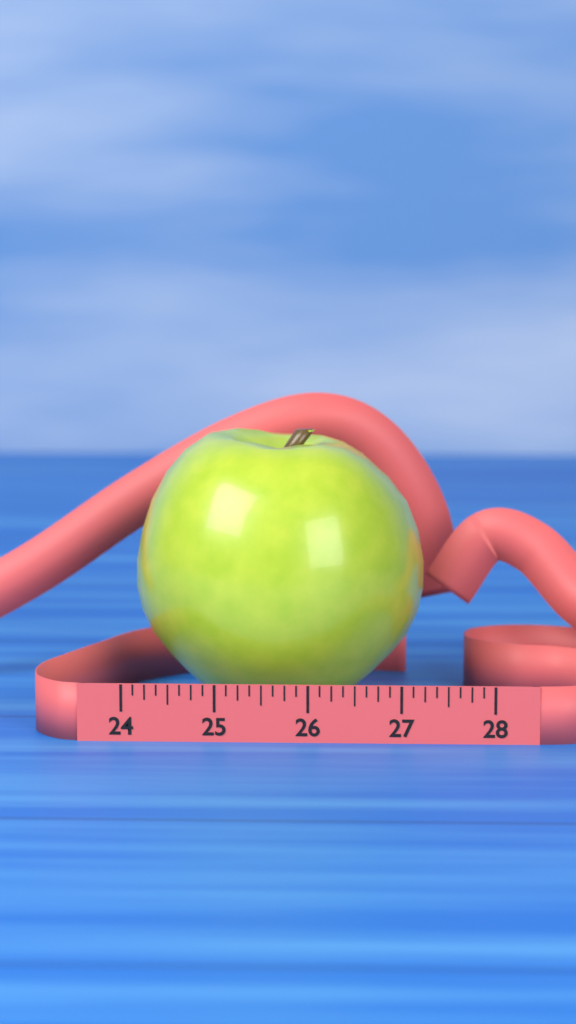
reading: 27.250 (no unit)
